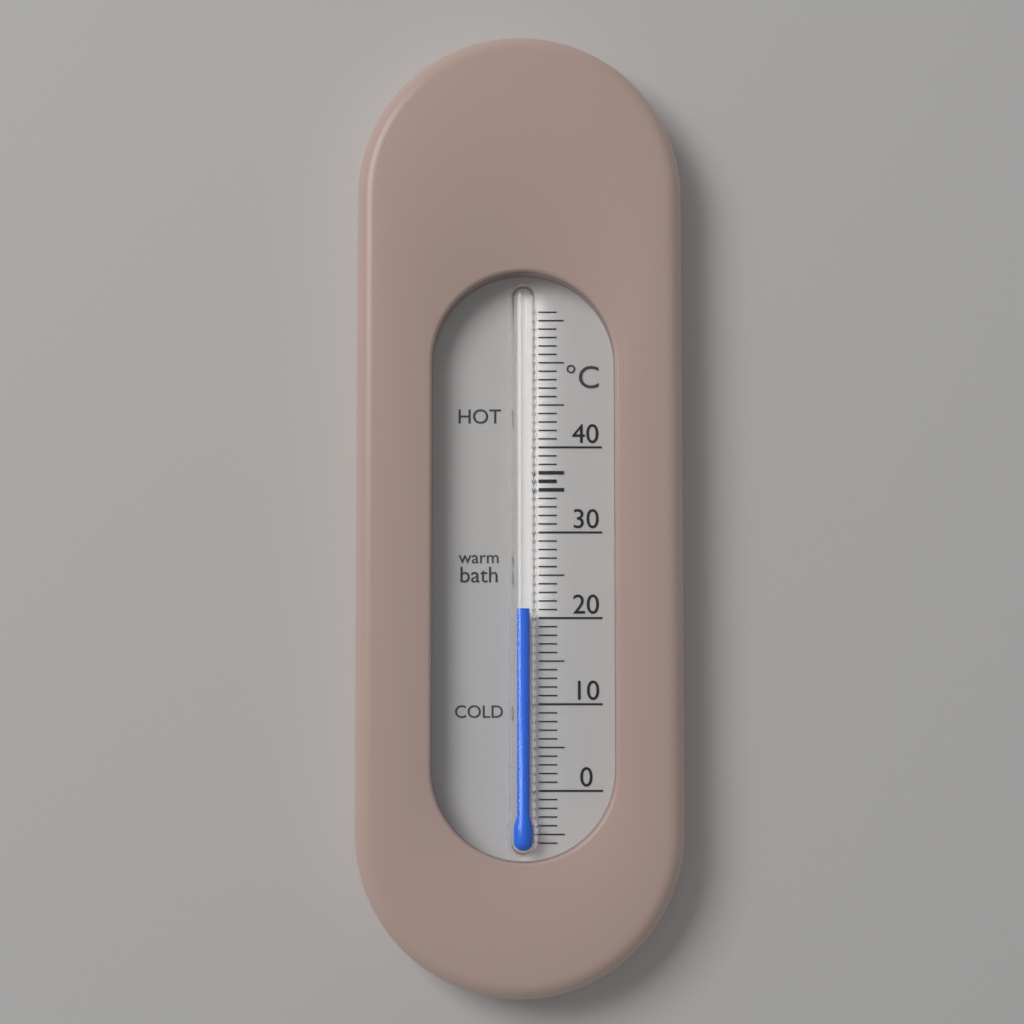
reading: 21 °C
